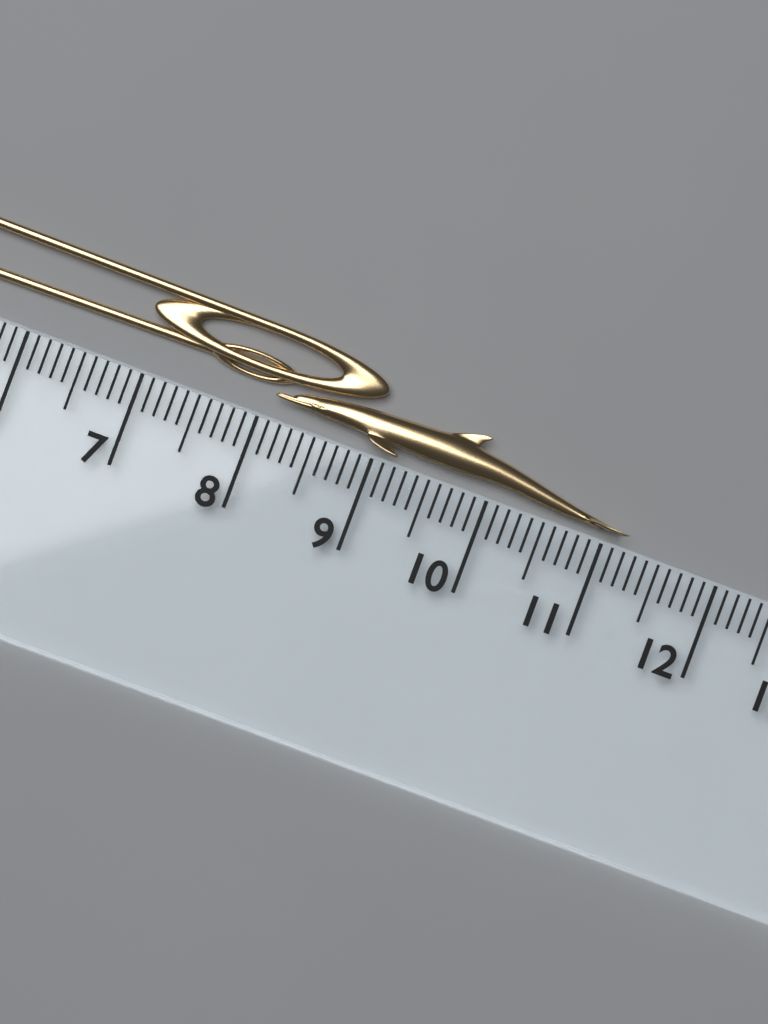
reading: 11.2 cm
